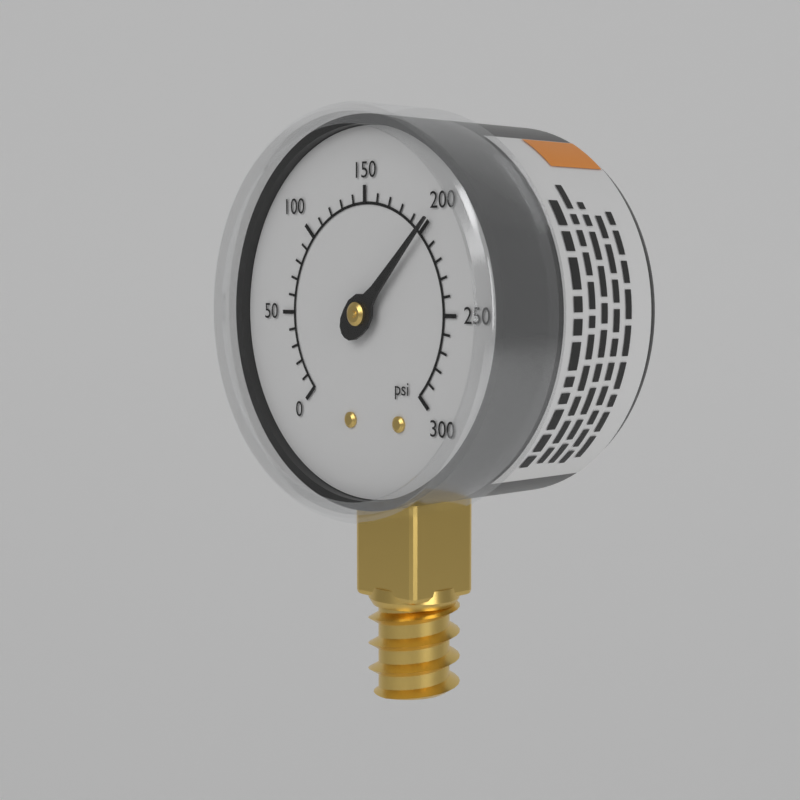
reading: 200 psi
